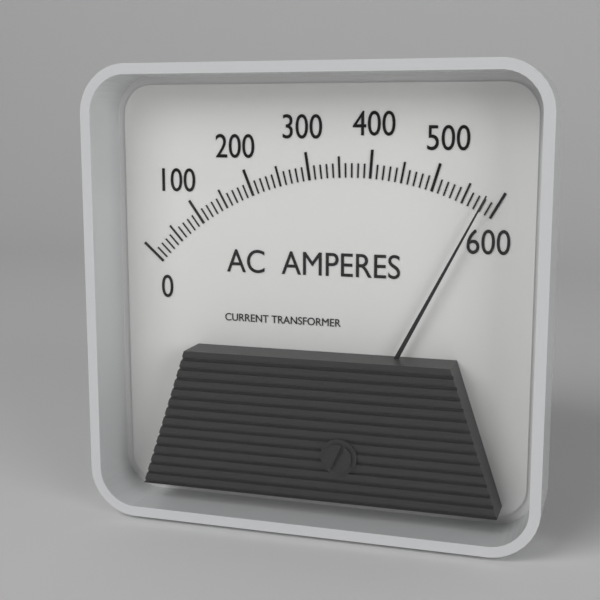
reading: 580 A
